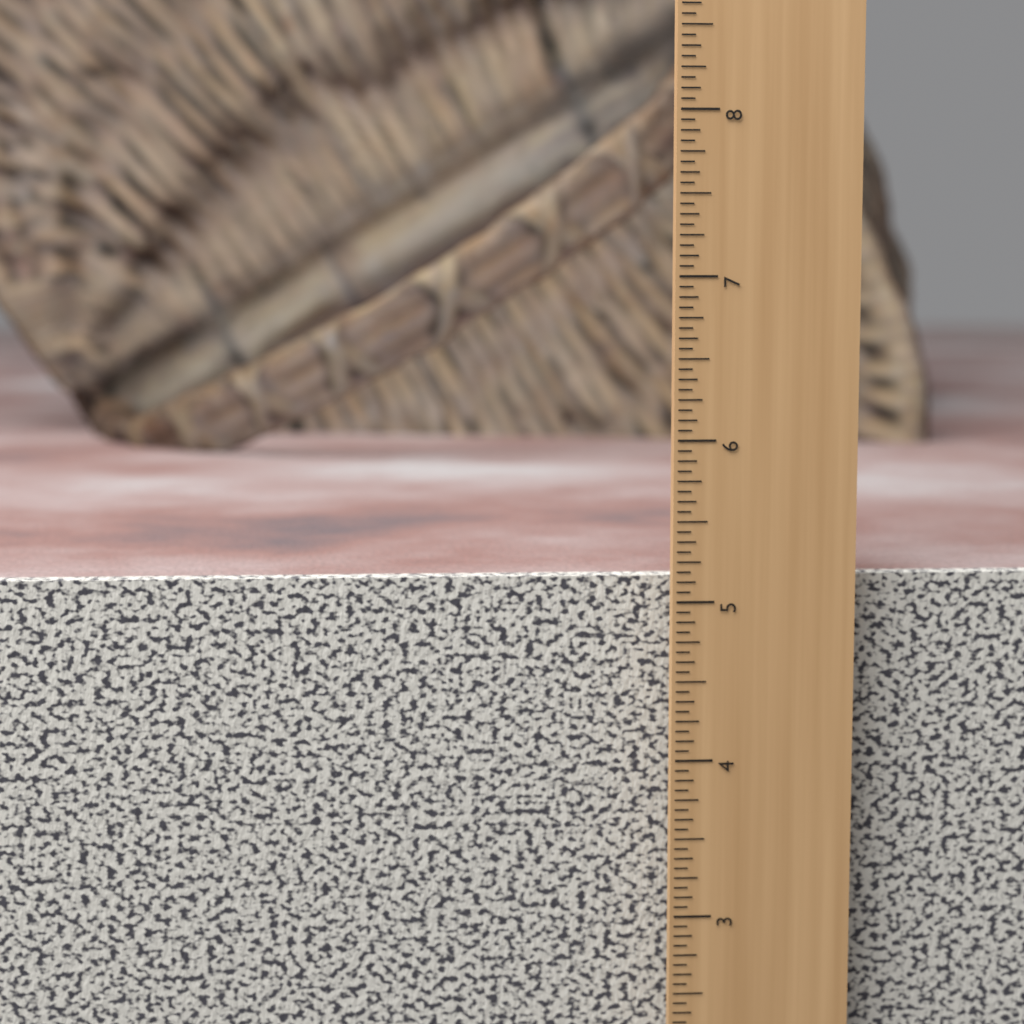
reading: 5.1250 in
